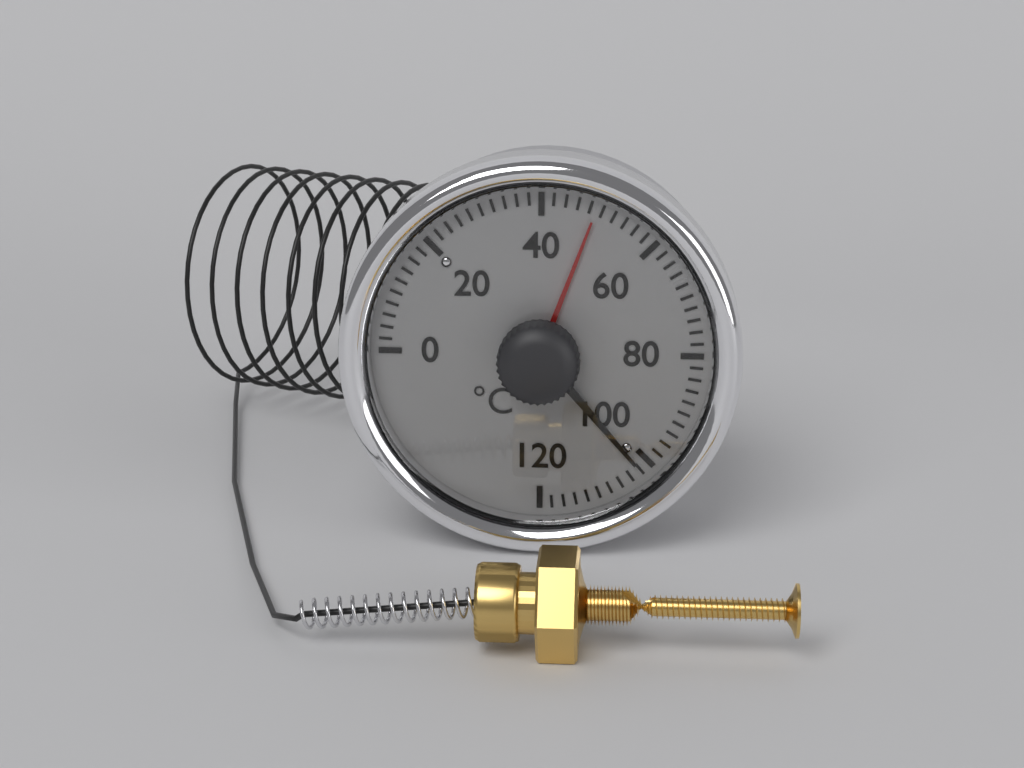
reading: 102 °C
